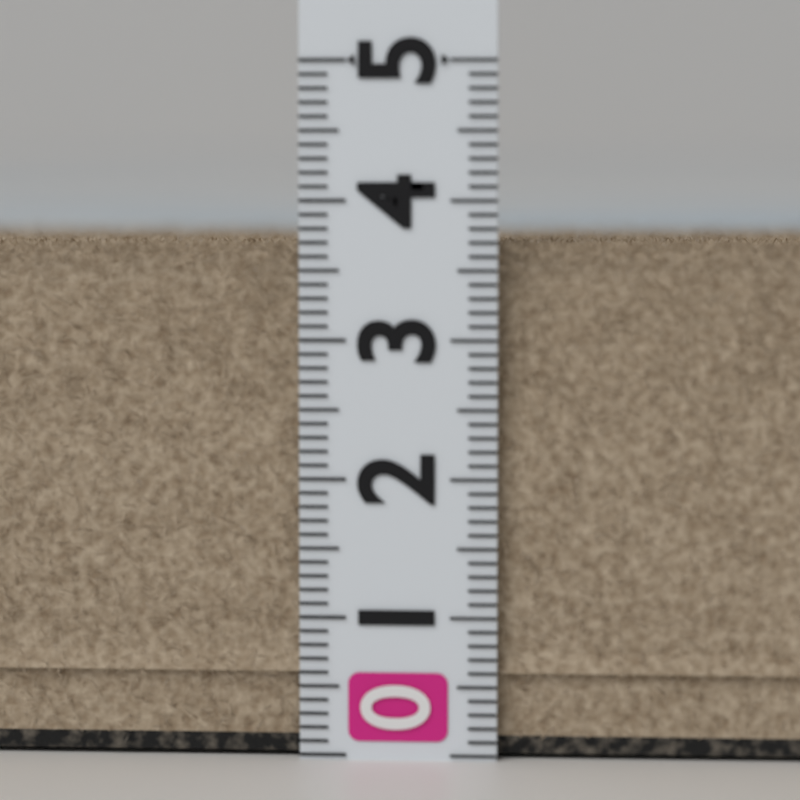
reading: 3.7 (no unit)
